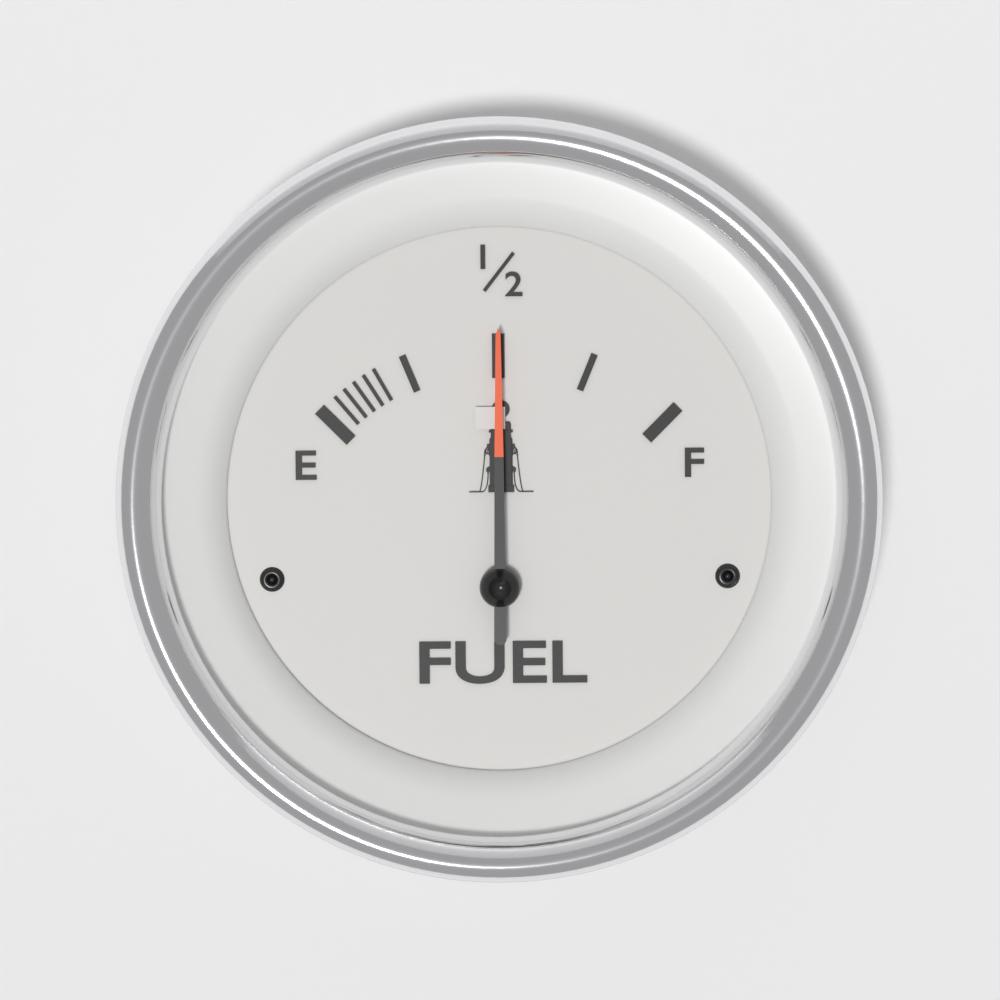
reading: 0.50 (no unit)
